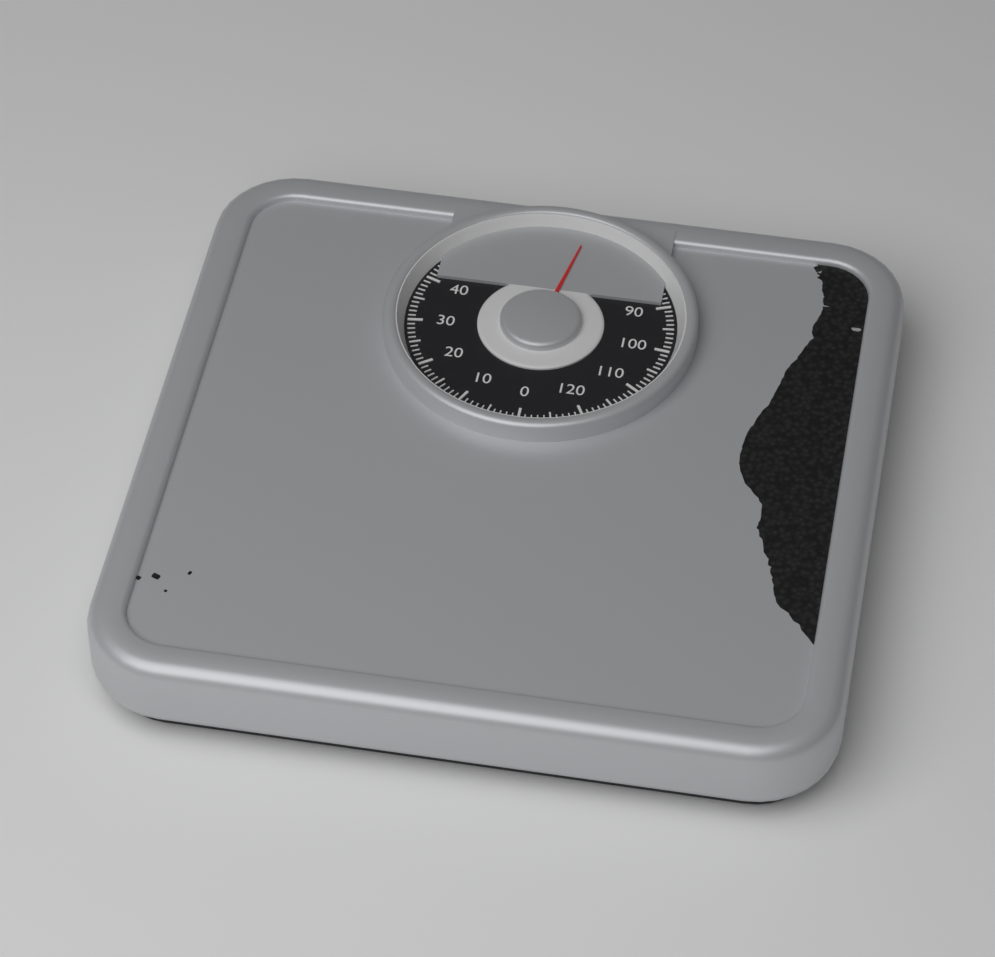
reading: 69 kg
